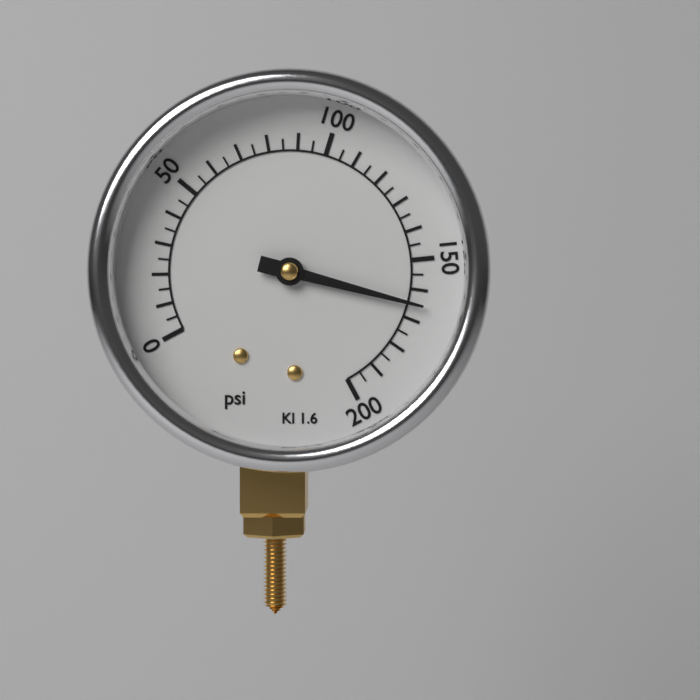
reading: 165 psi
